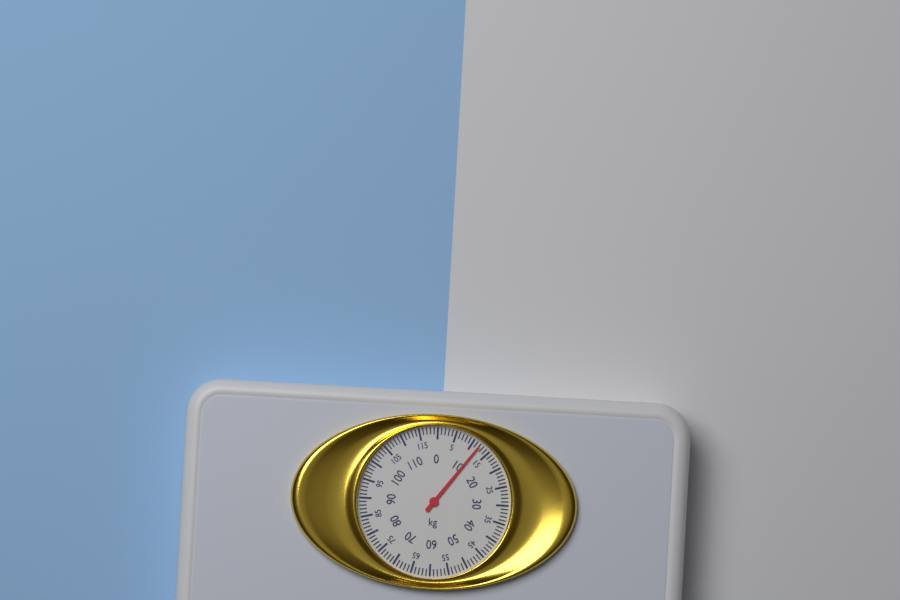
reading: 12 kg
